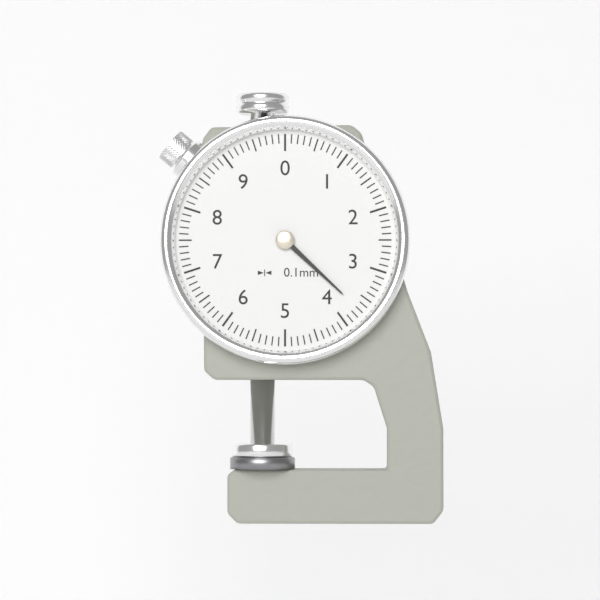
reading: 3.7 mm
